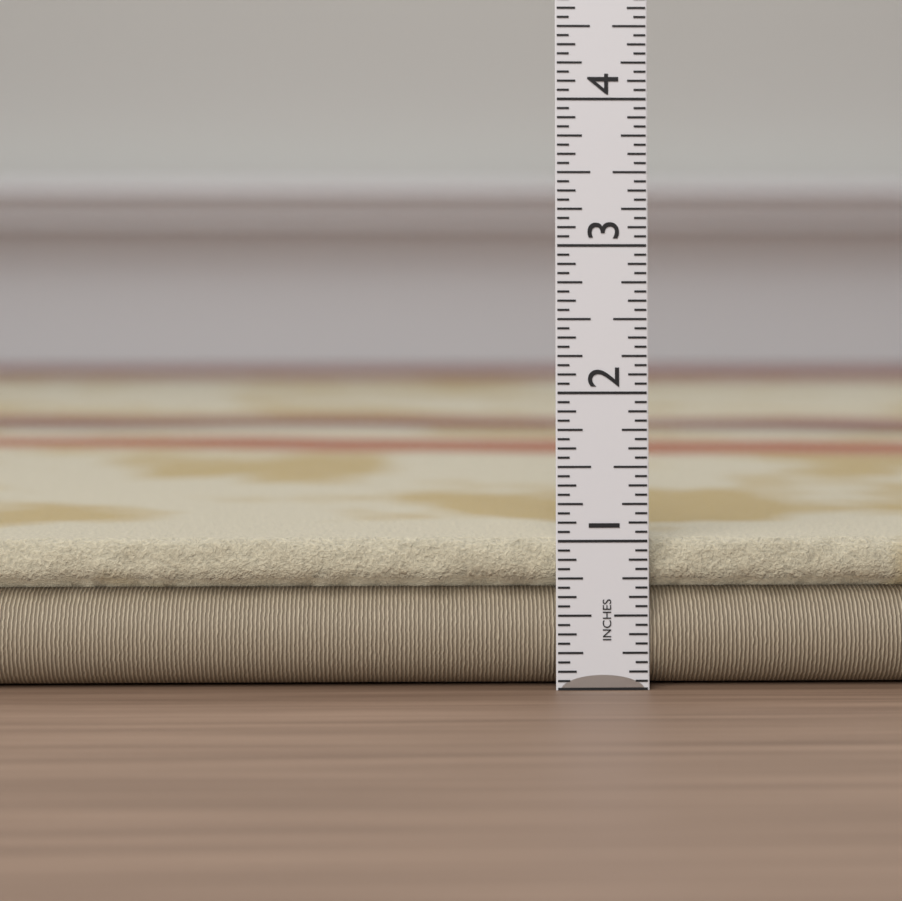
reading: 1.0000 in
